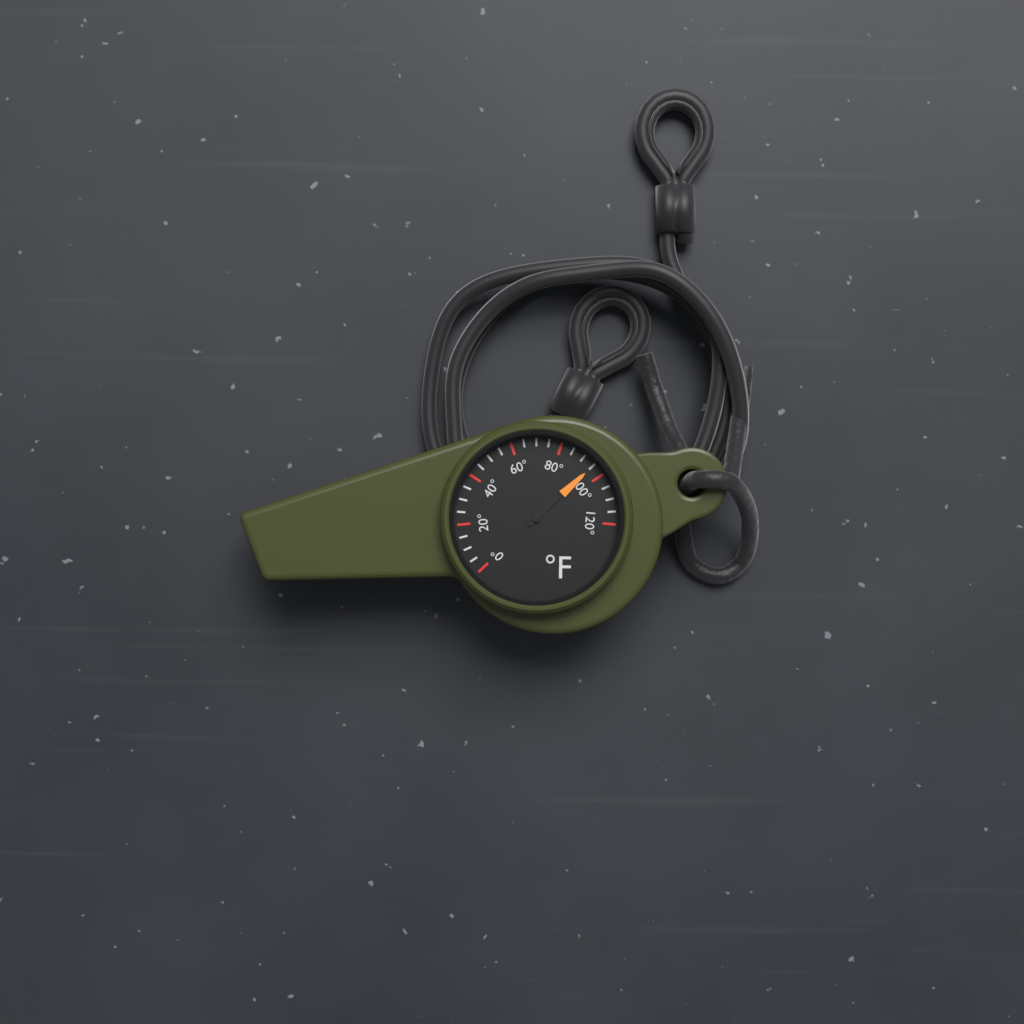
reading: 95 °F
